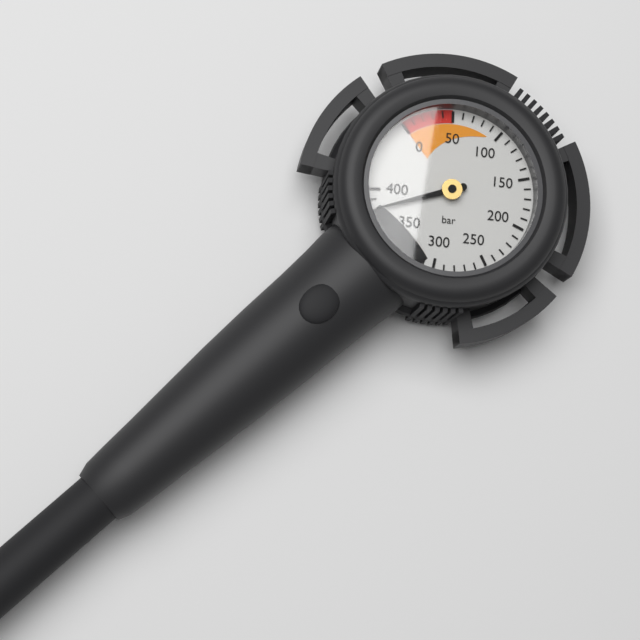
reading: 380 bar
